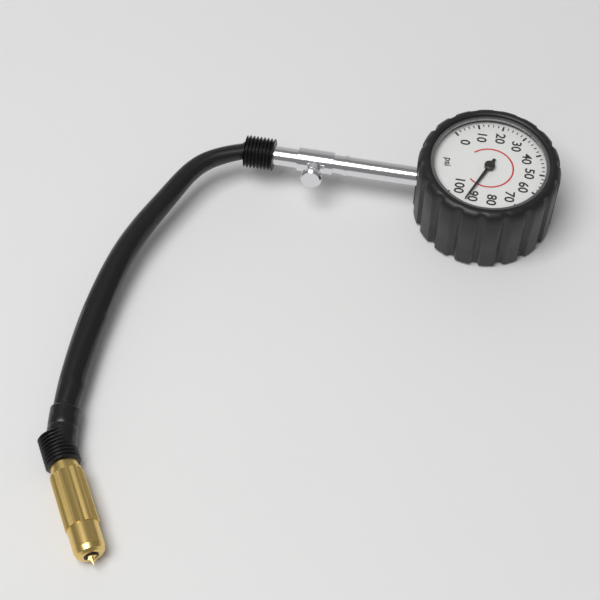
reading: 92 psi
